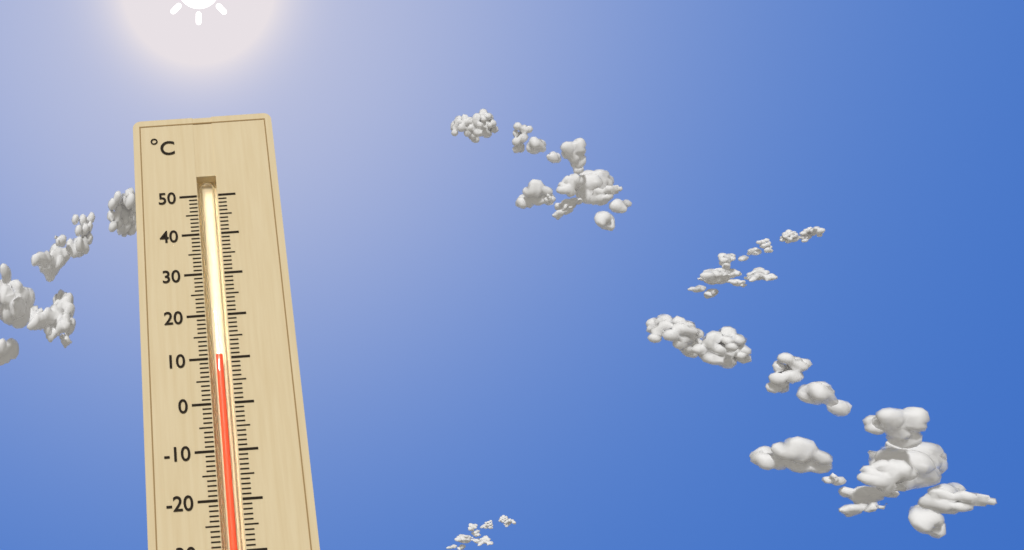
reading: 11 °C
